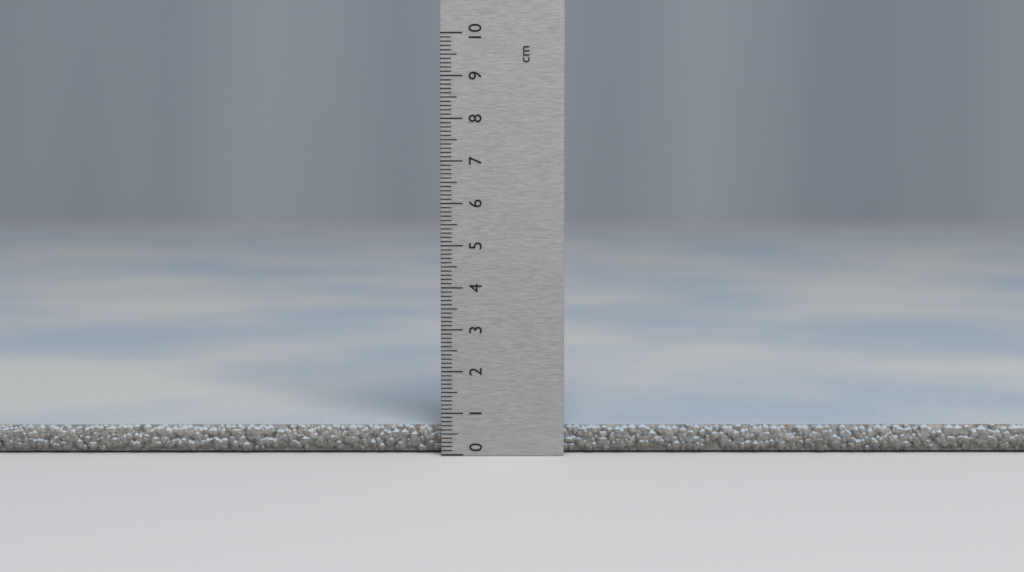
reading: 0.7 cm
